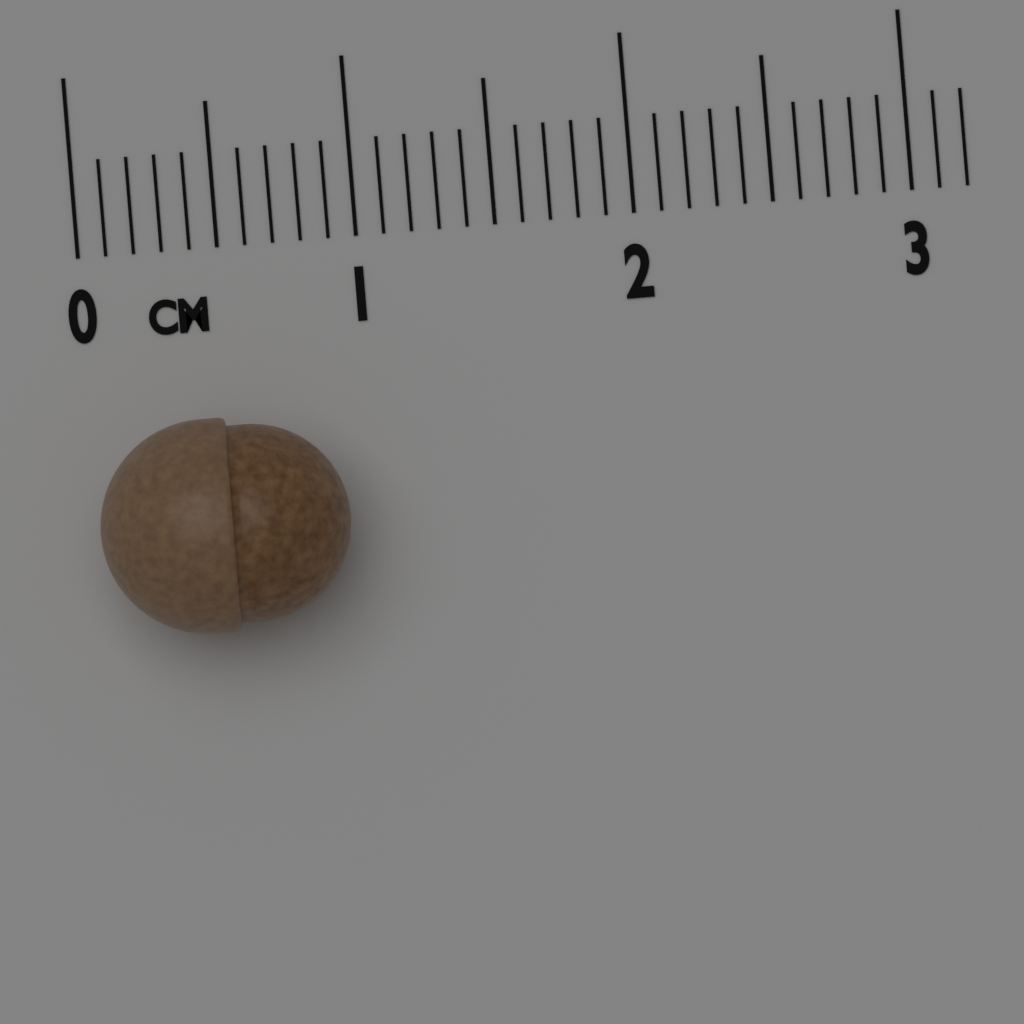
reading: 0.9 cm
